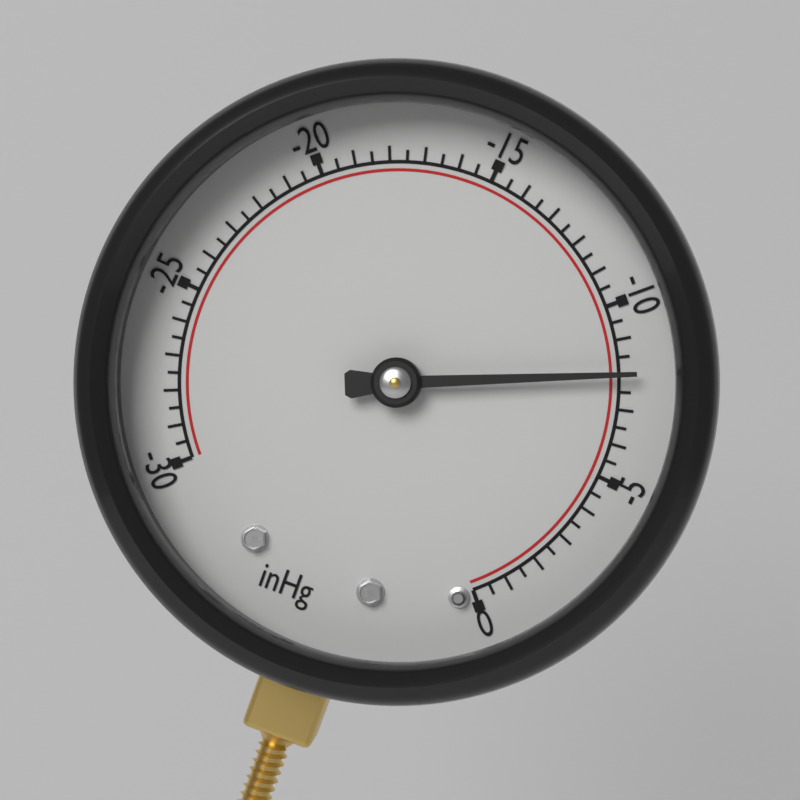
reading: -8.0 inHg
